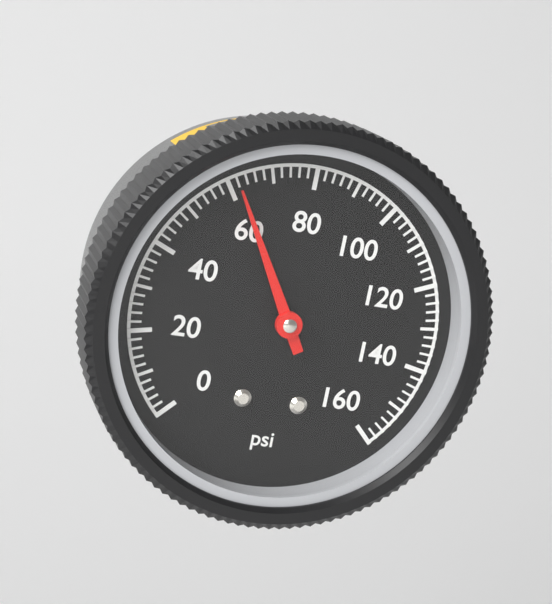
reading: 62 psi
